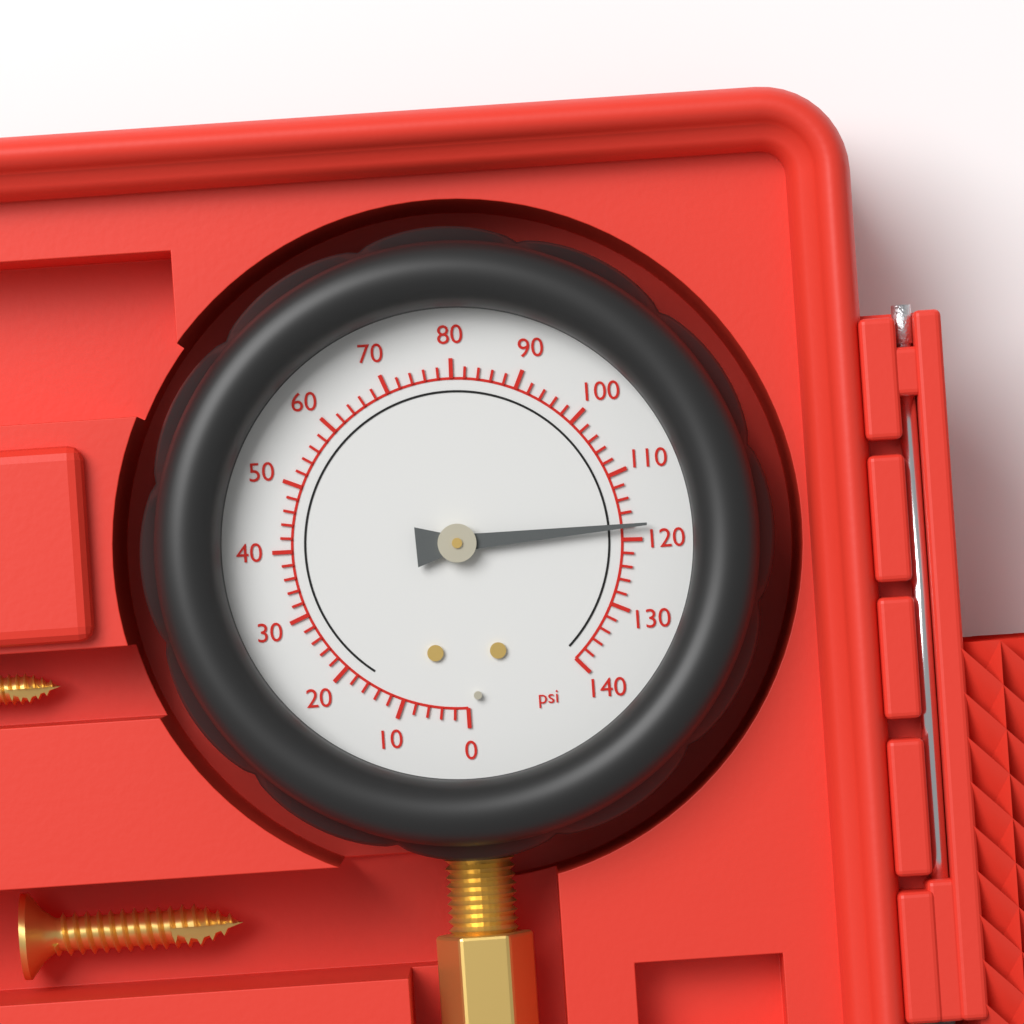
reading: 118 psi
